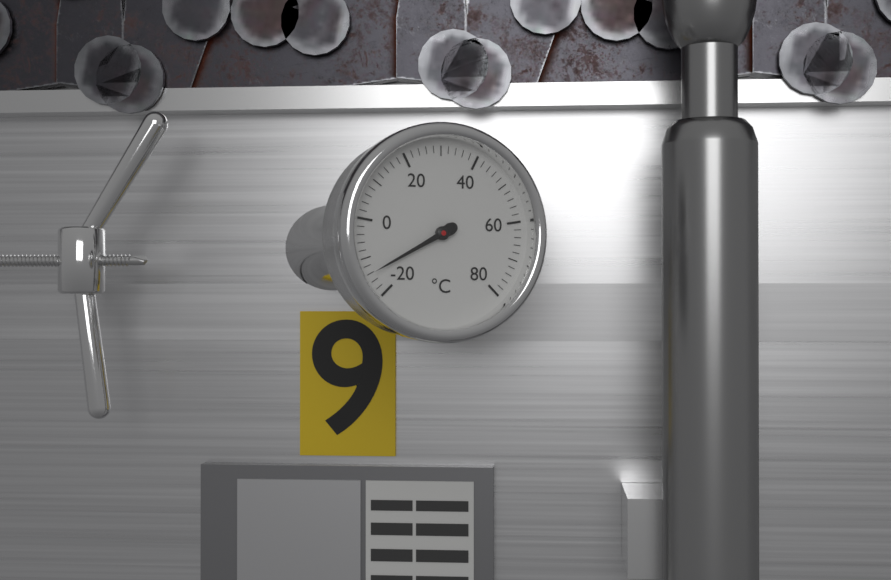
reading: -14 °C
